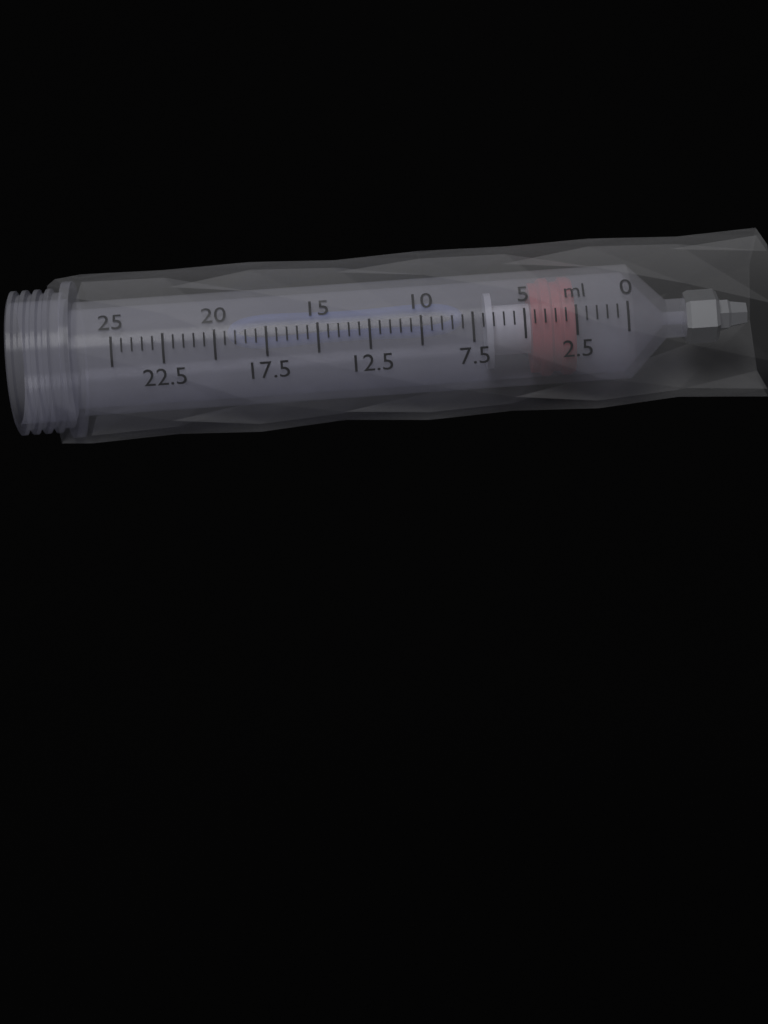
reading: 2.5 ml
